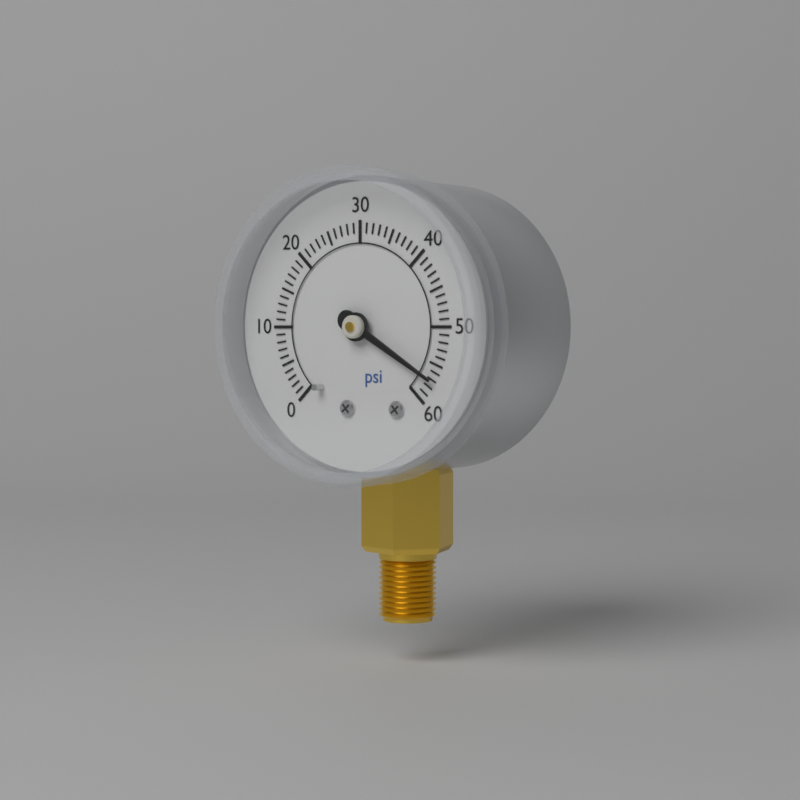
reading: 57 psi
